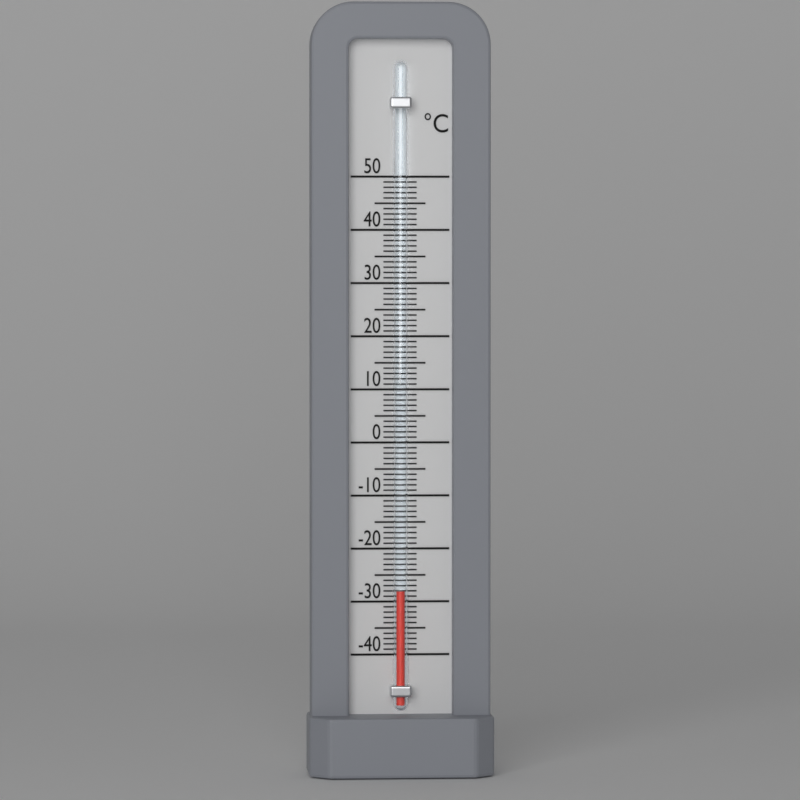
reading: -28 °C
